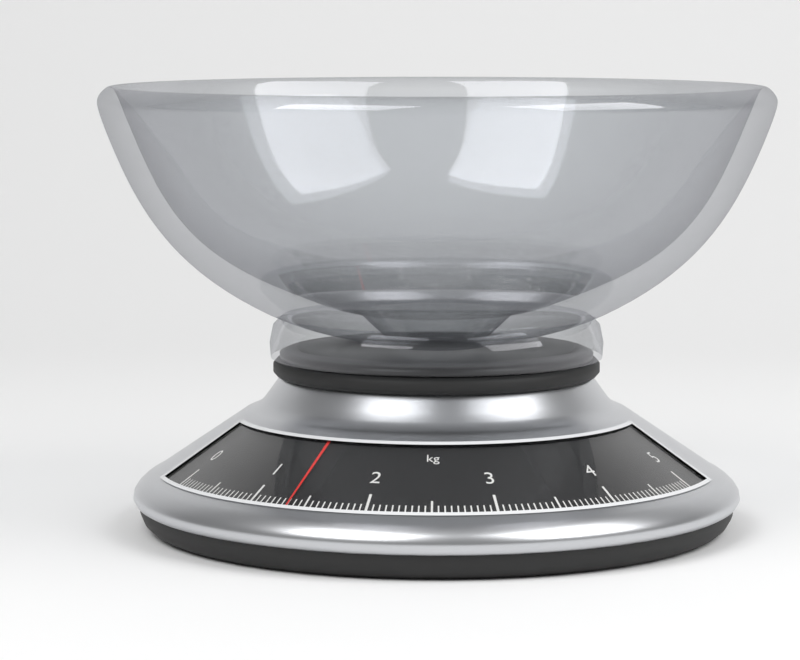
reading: 1.35 kg
